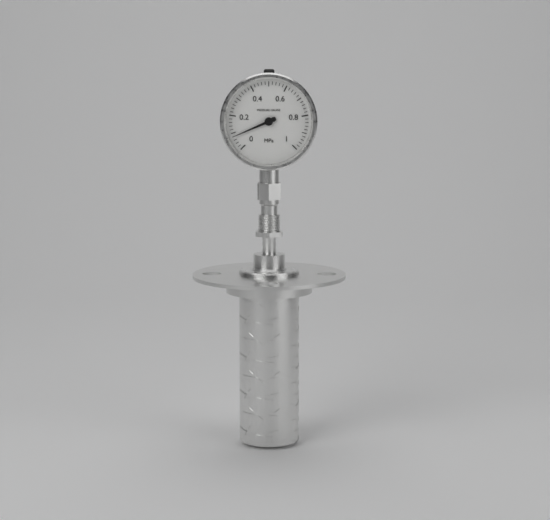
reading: 0.08 MPa
